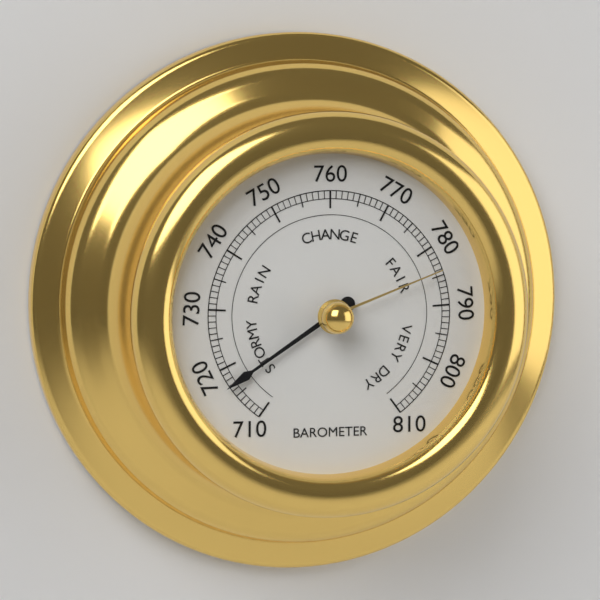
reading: 717 (no unit)
